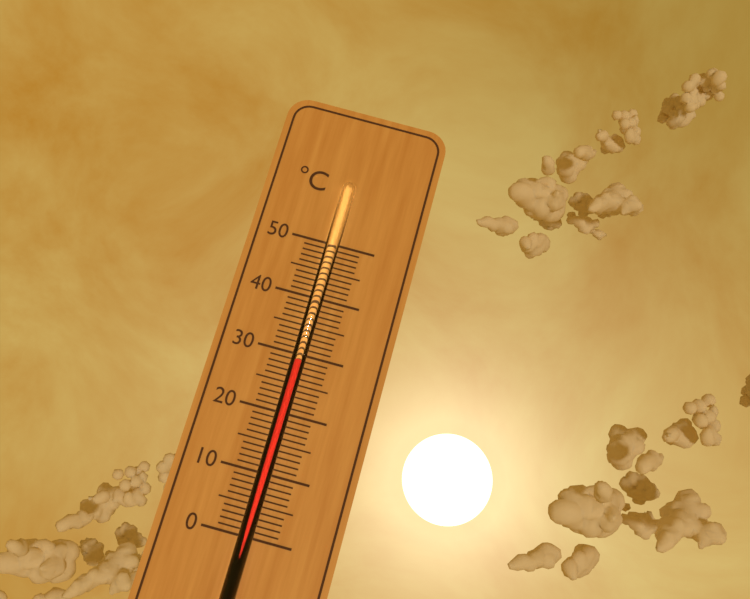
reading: 29 °C
